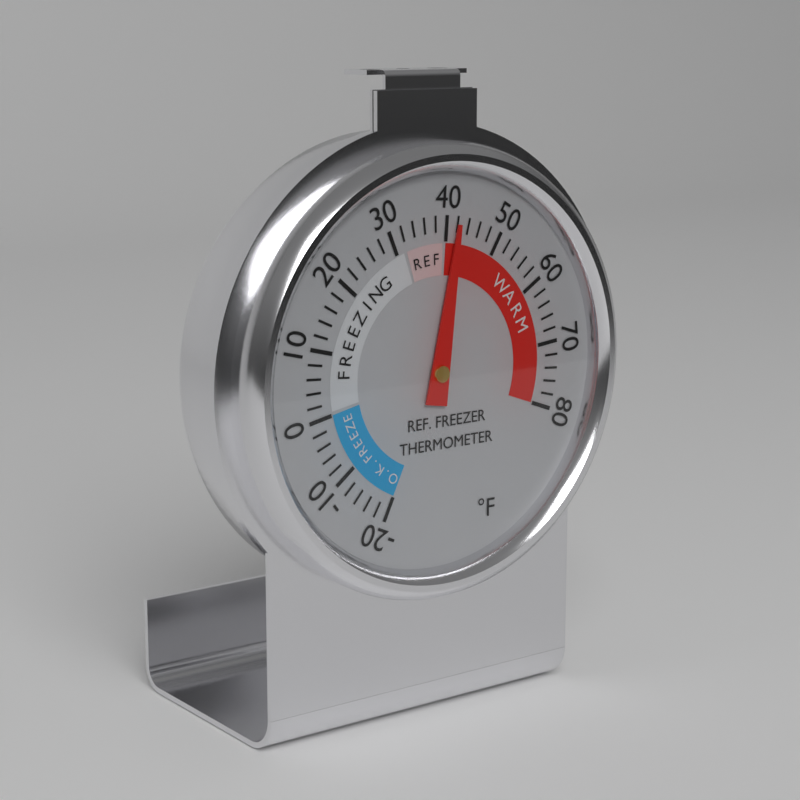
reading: 42 °F
